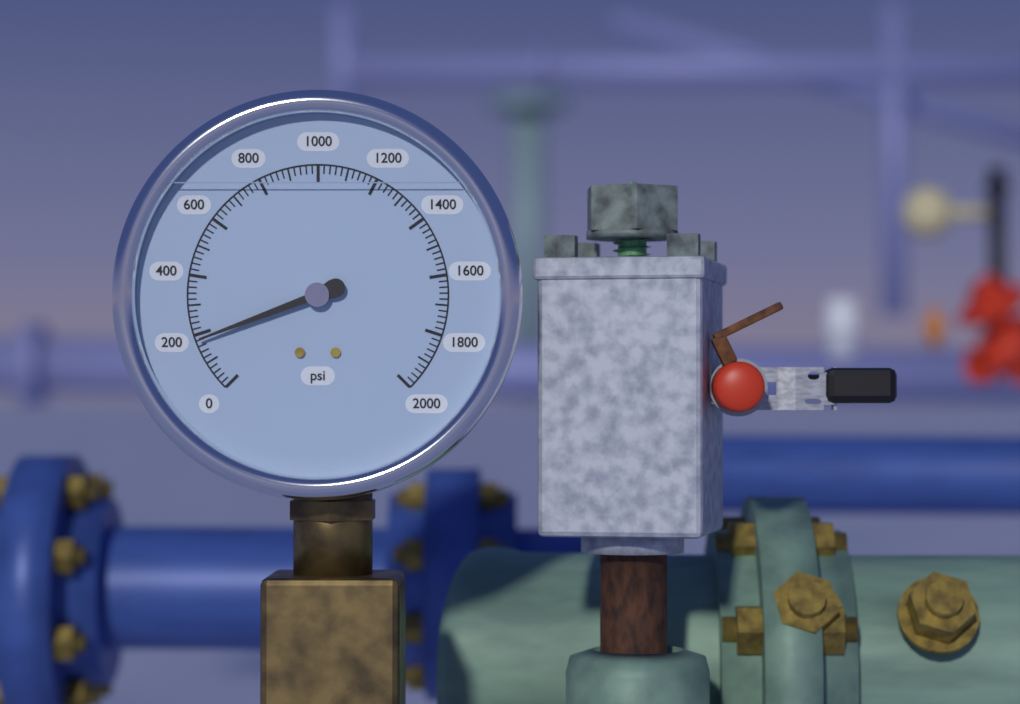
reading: 180 psi
